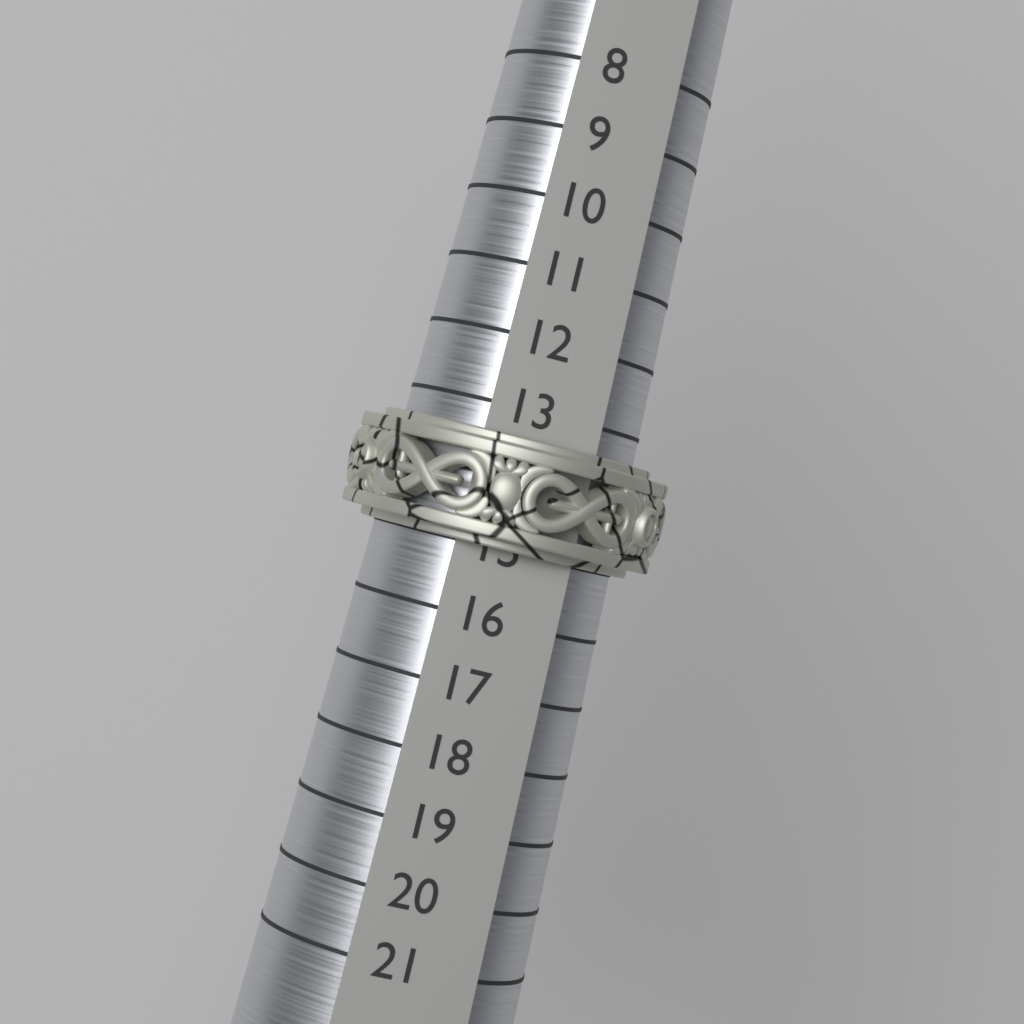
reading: 15 (no unit)
